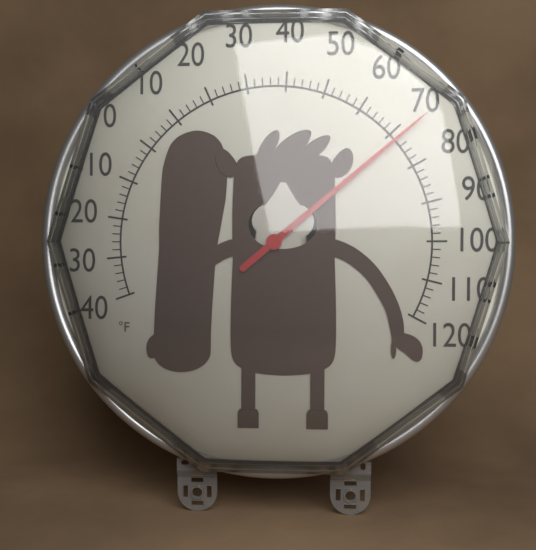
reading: 72 °F
